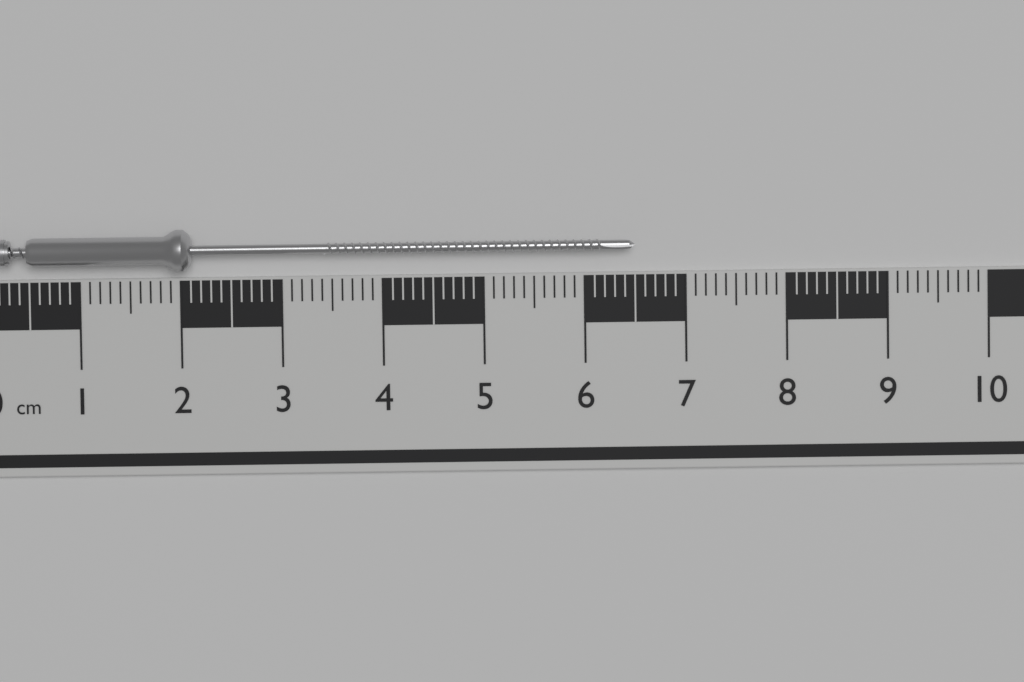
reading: 6.5 cm
